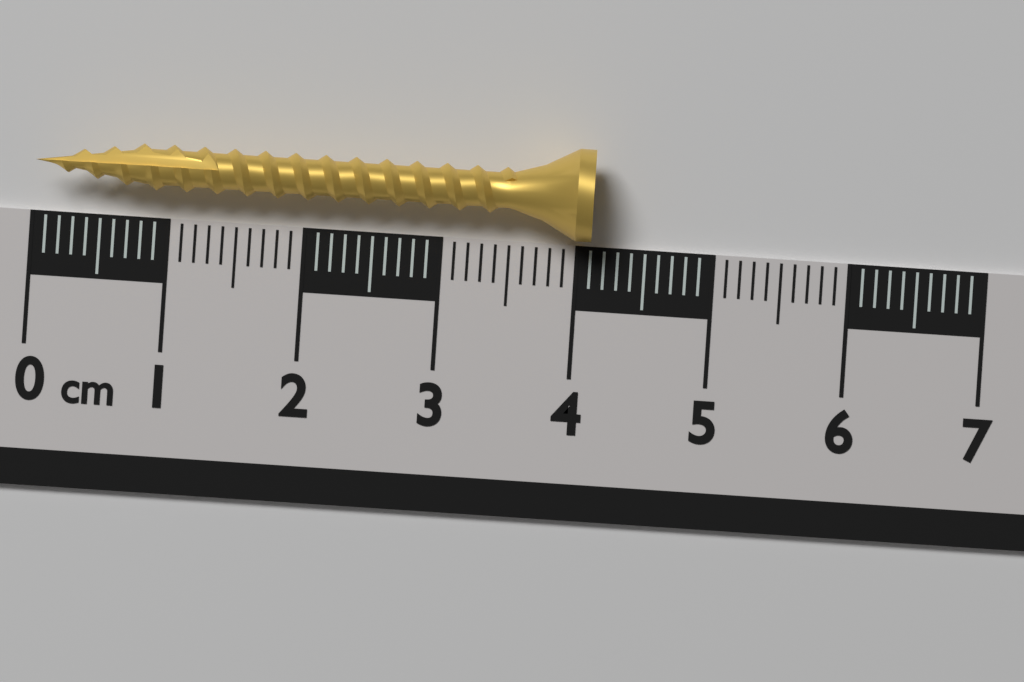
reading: 4.1 cm
